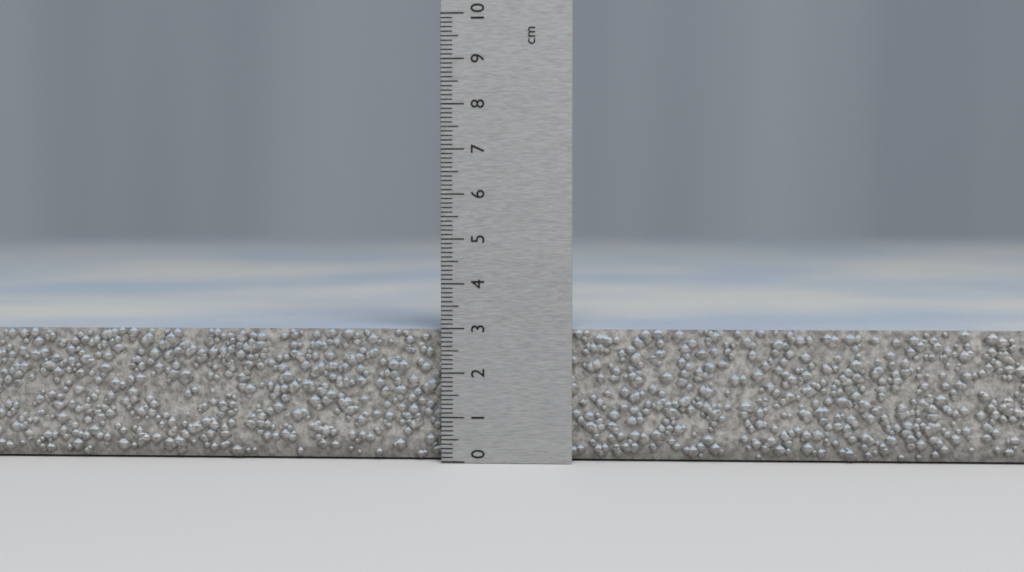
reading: 3.0 cm
